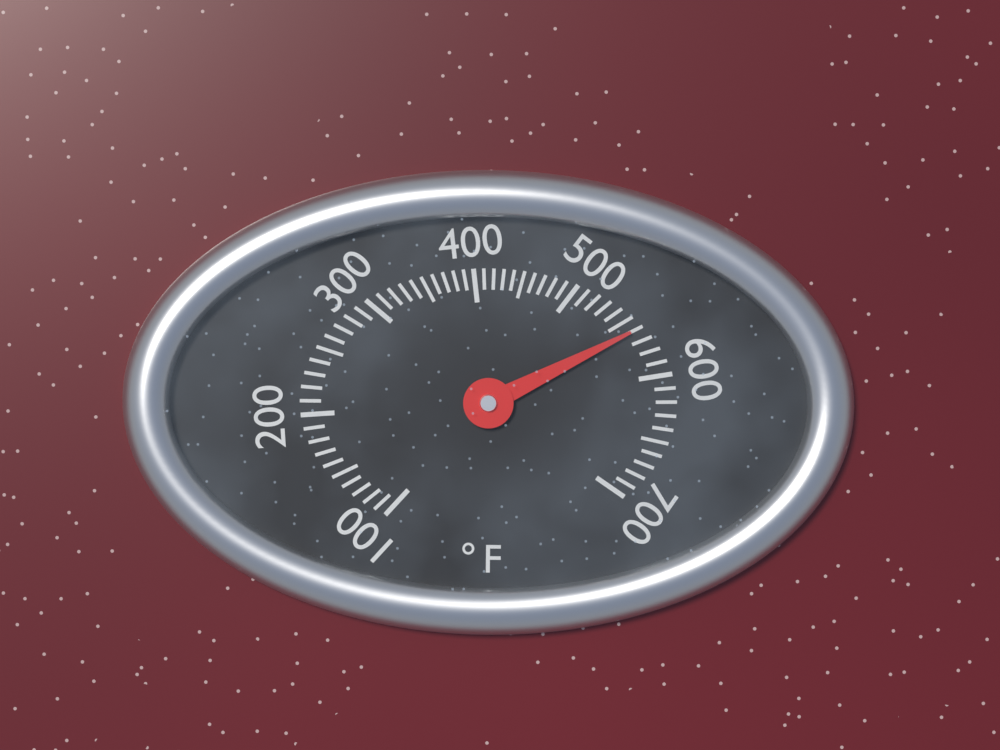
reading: 560 °F
